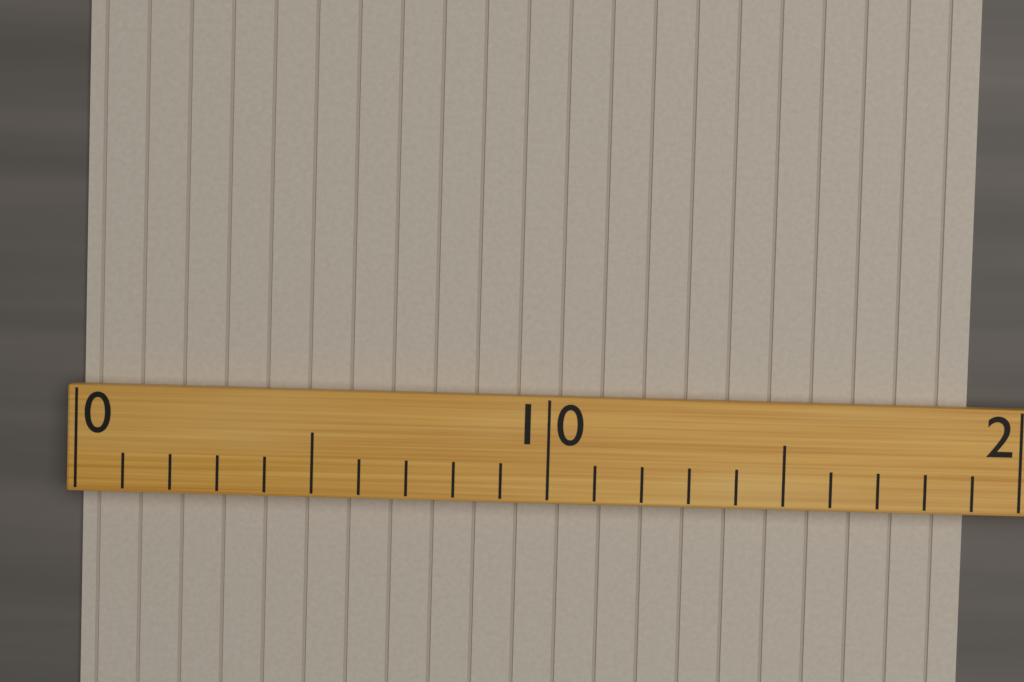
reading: 19 (no unit)
